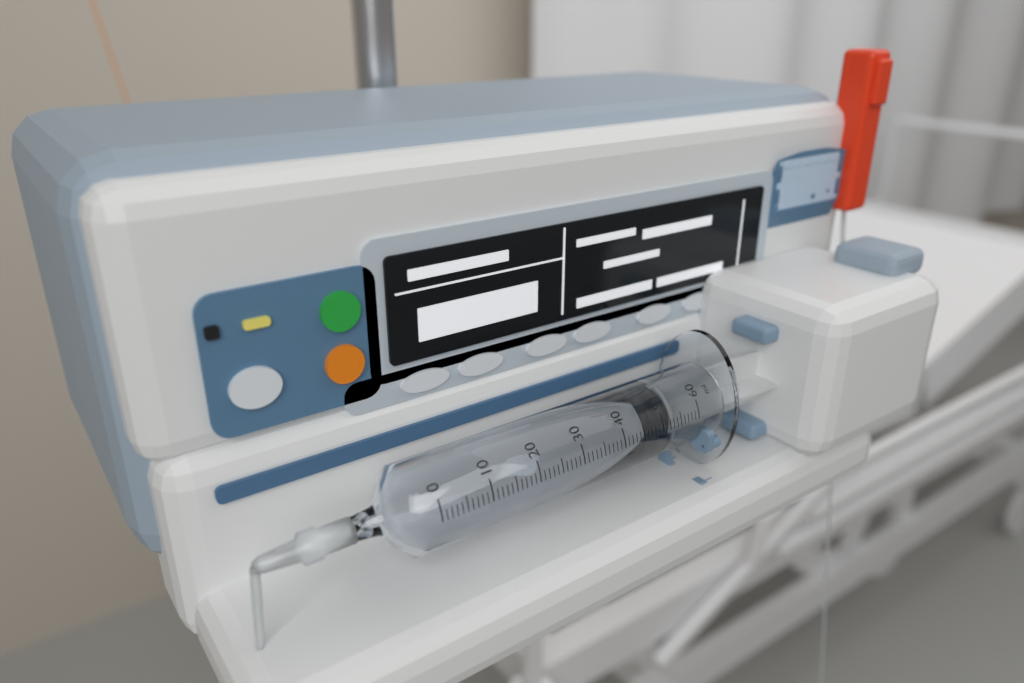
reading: 45 ml
